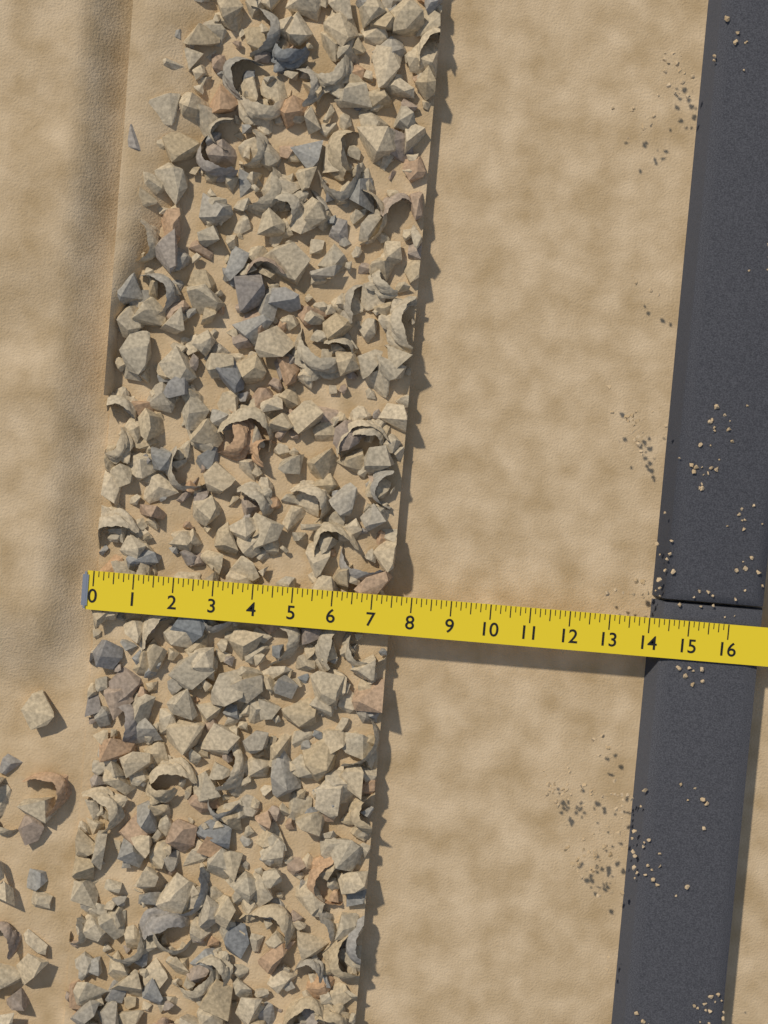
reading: 7.500 (no unit)
